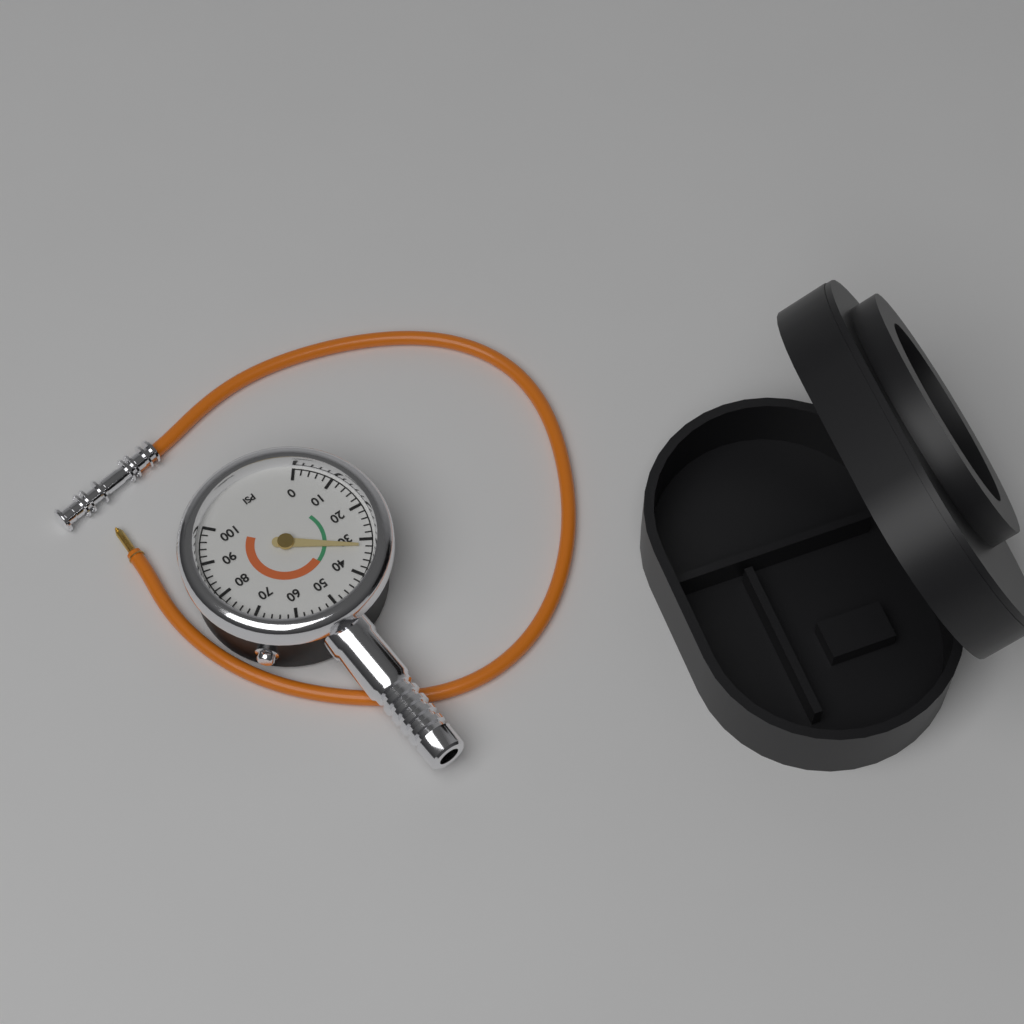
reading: 32 psi
